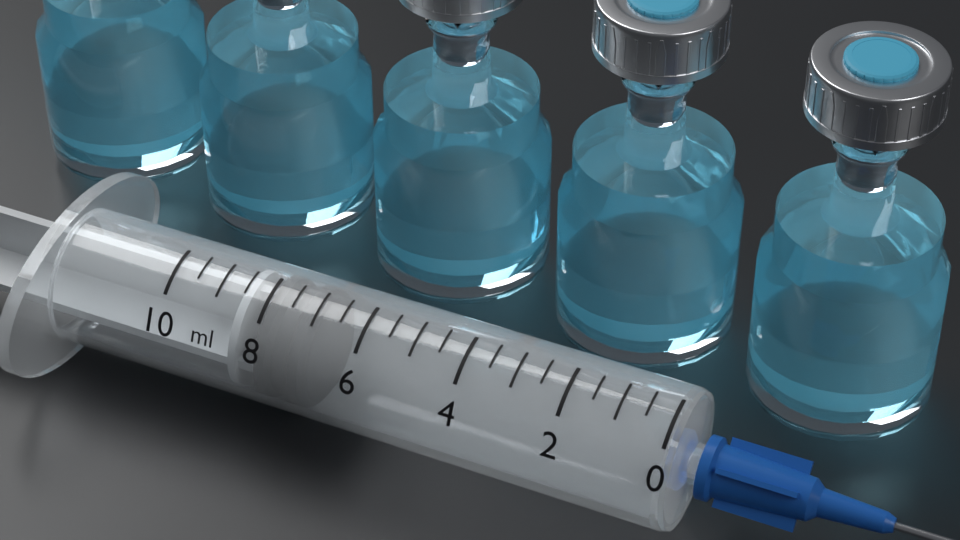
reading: 7.0 ml
